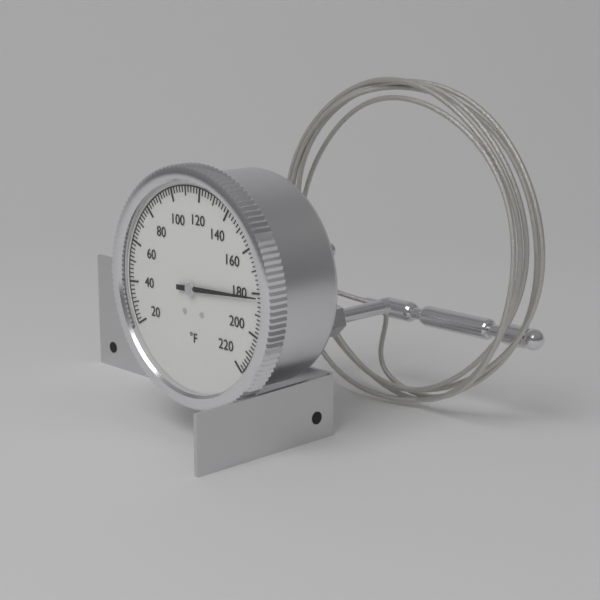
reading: 182 °F
